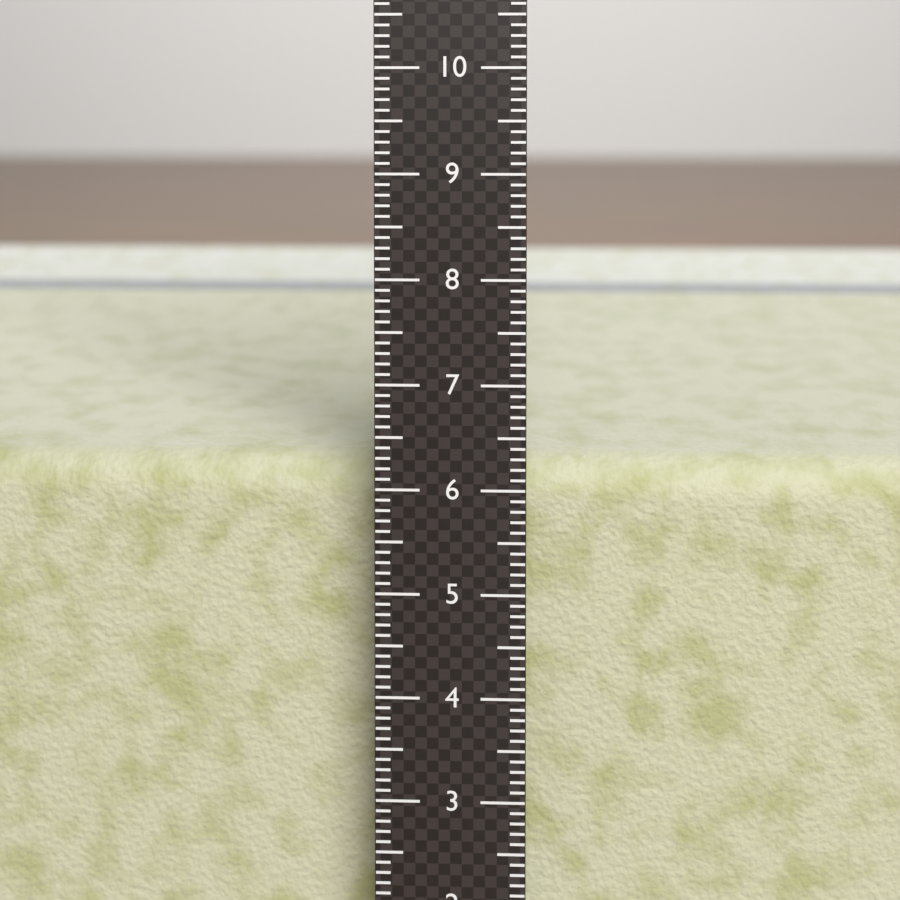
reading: 6.1 cm
